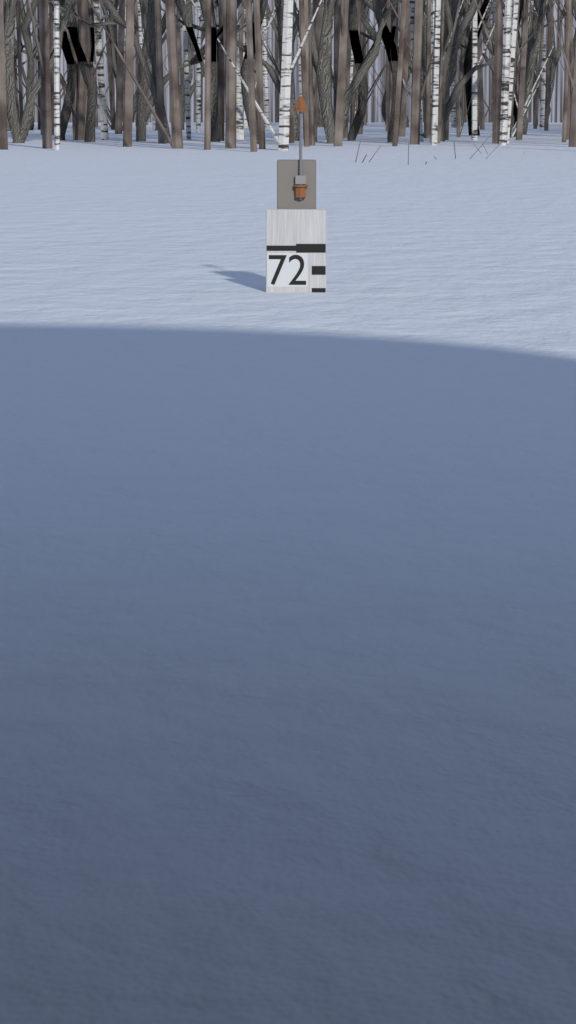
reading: 68 (no unit)
